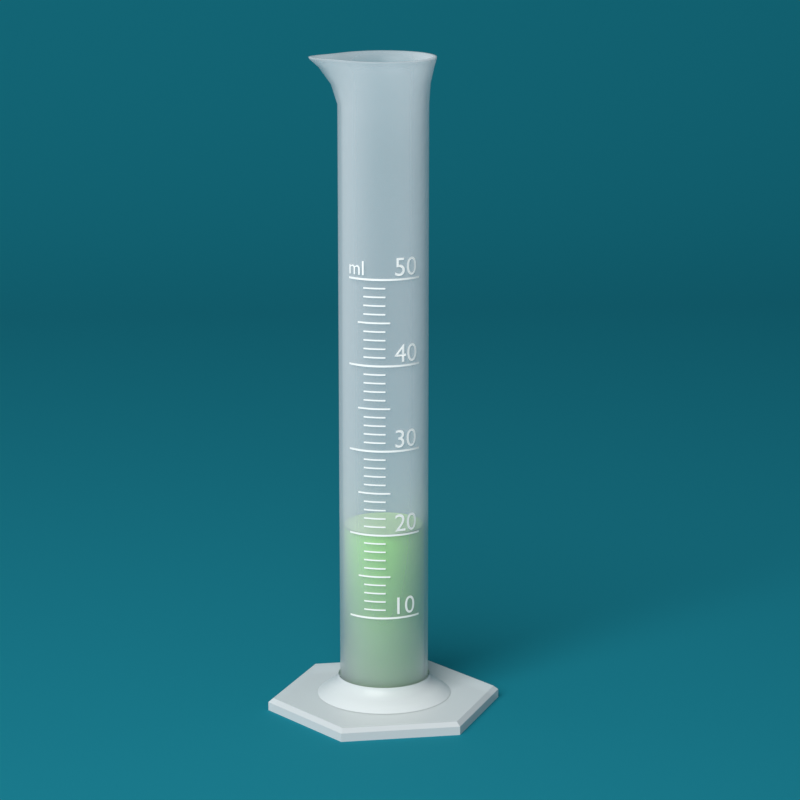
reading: 20 ml
